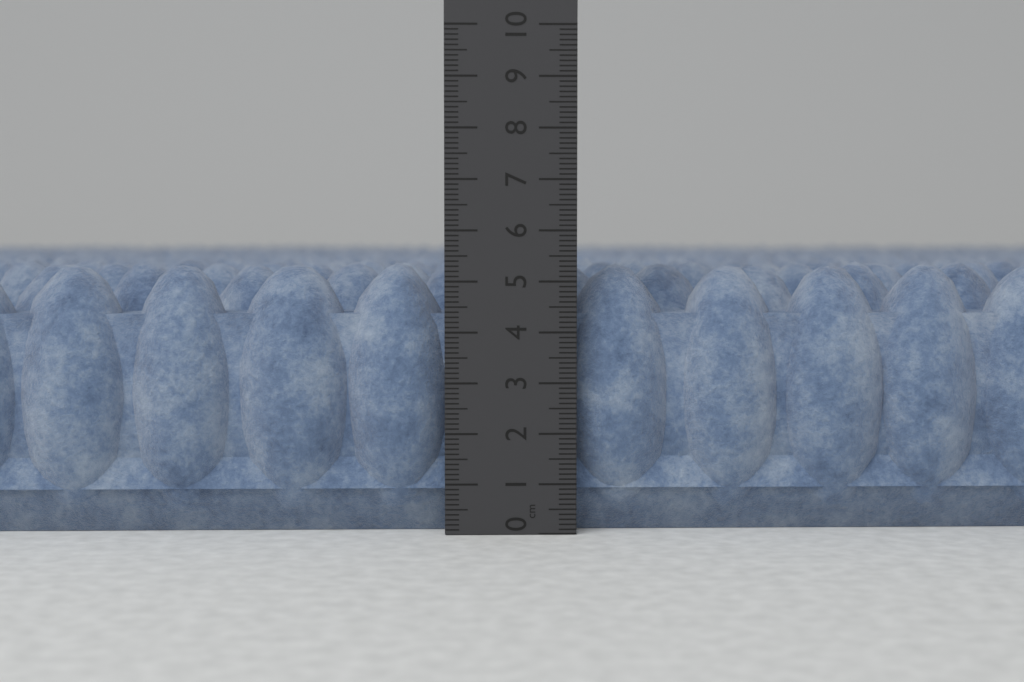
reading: 5.4 cm
